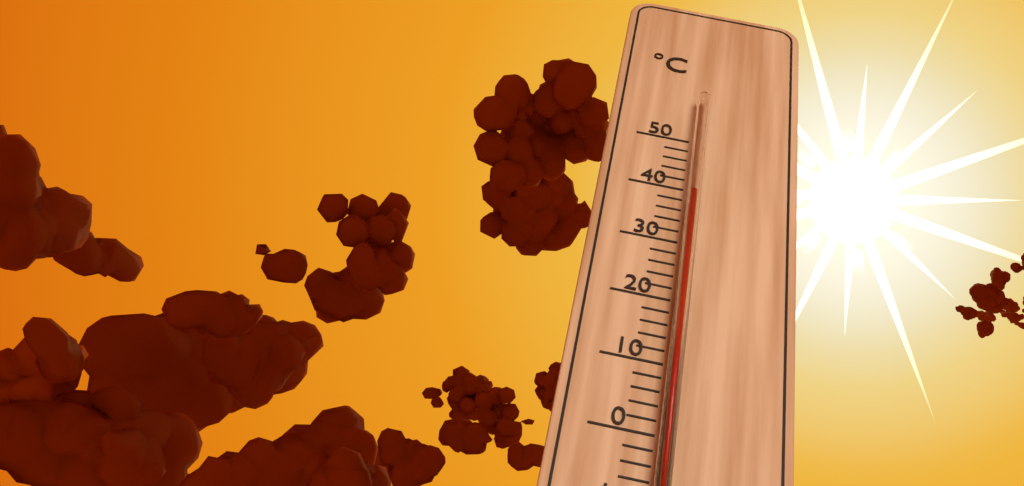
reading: 38 °C
